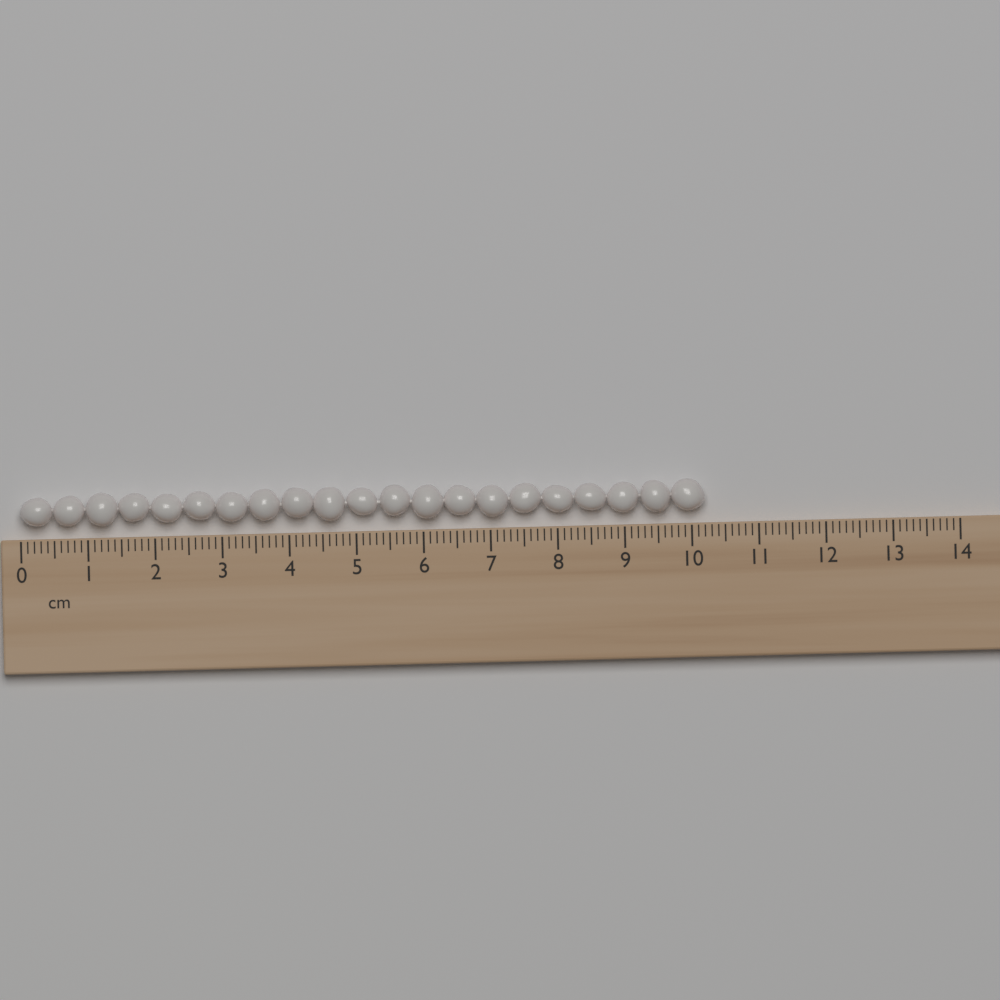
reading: 10.2 cm
